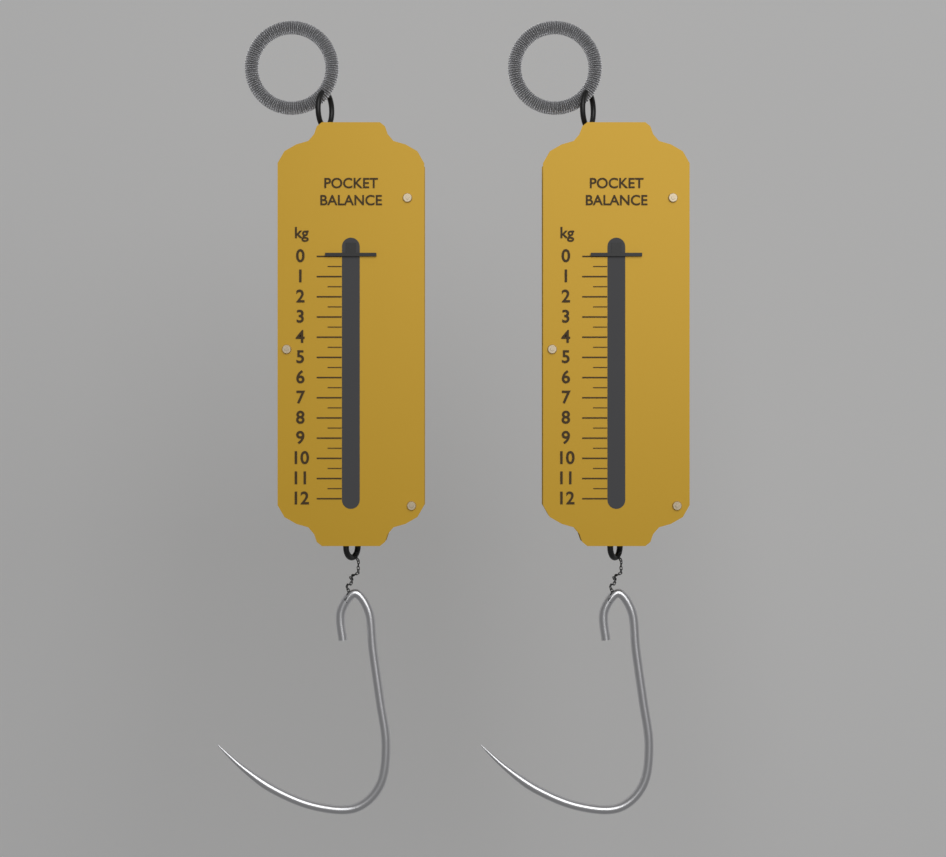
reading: 0.0 kg
